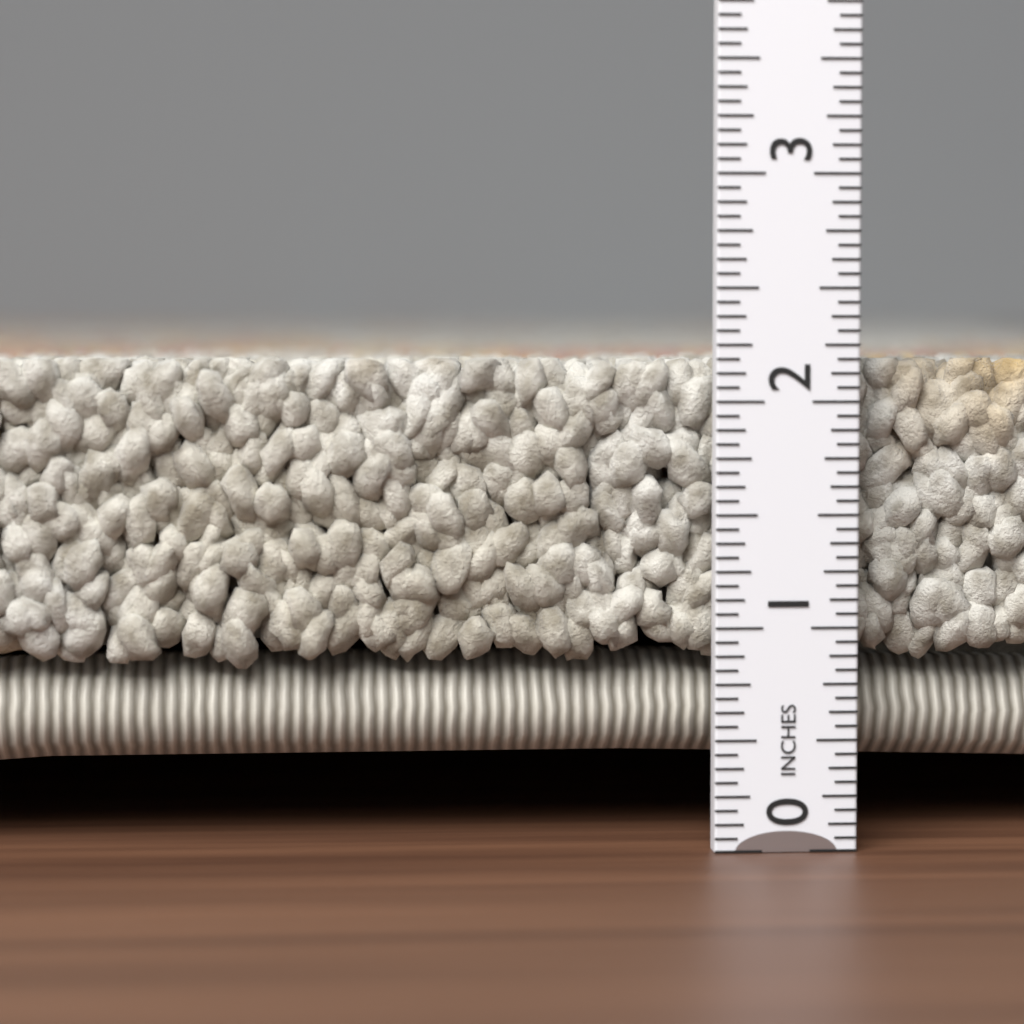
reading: 2.1875 in
